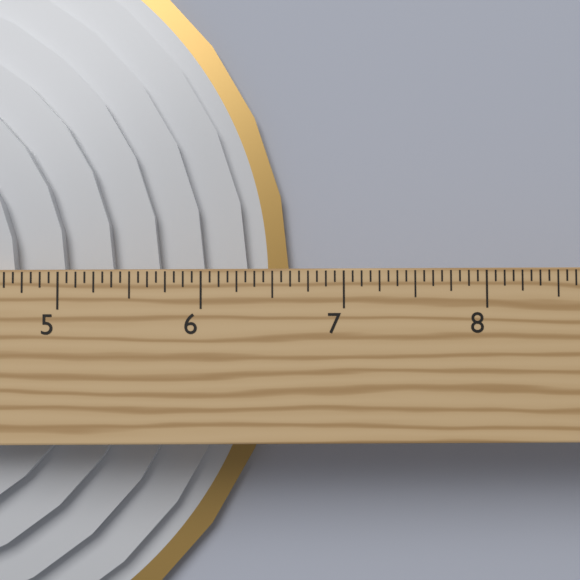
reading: 6.6250 in
